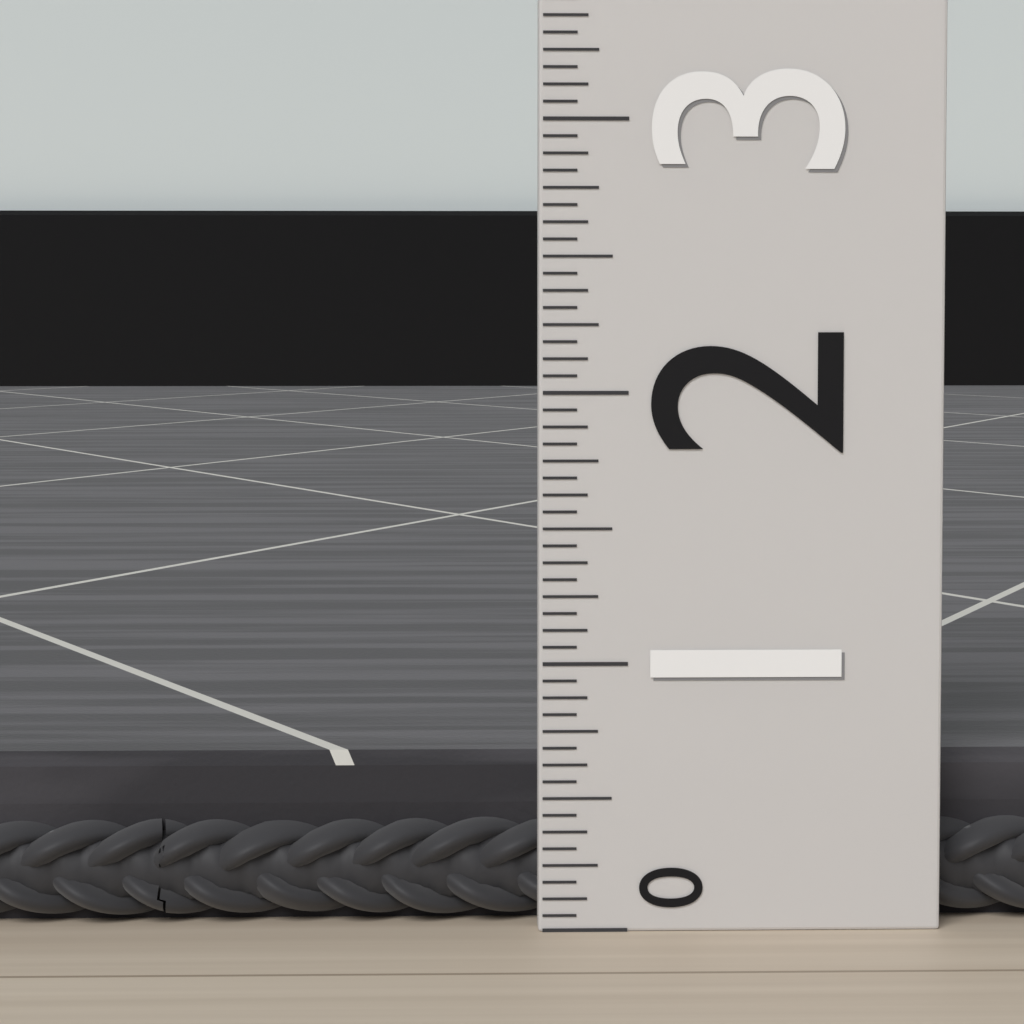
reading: 0.6250 (no unit)
